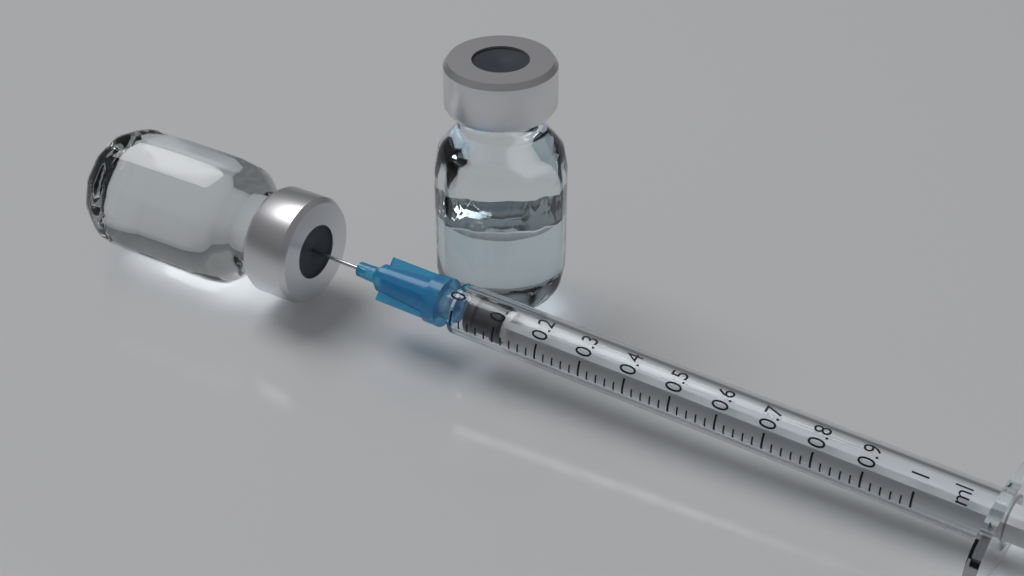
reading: 0.02 ml
